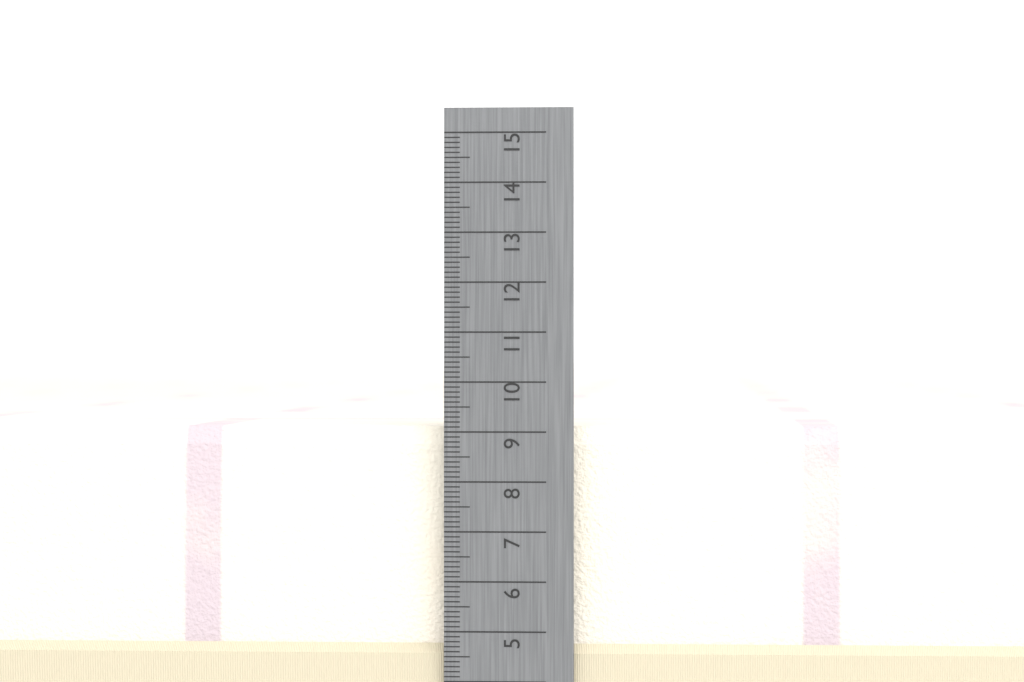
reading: 9.1 cm
